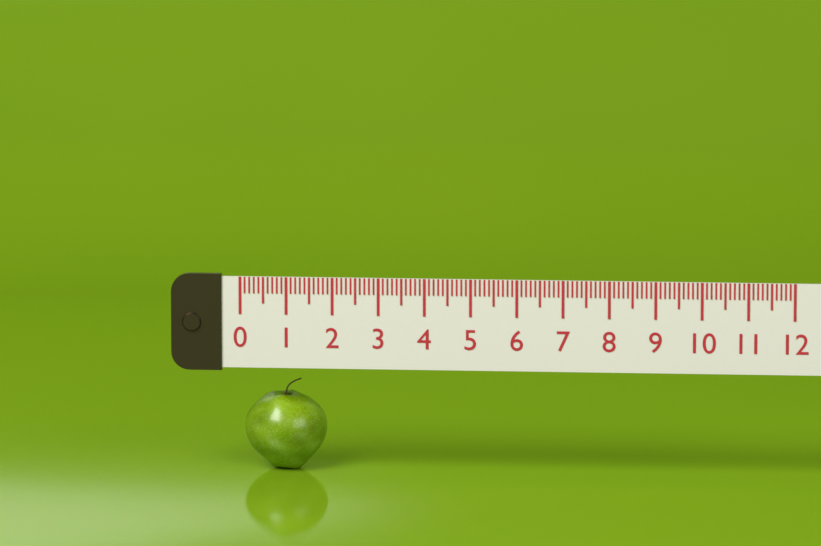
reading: 1.8 (no unit)
